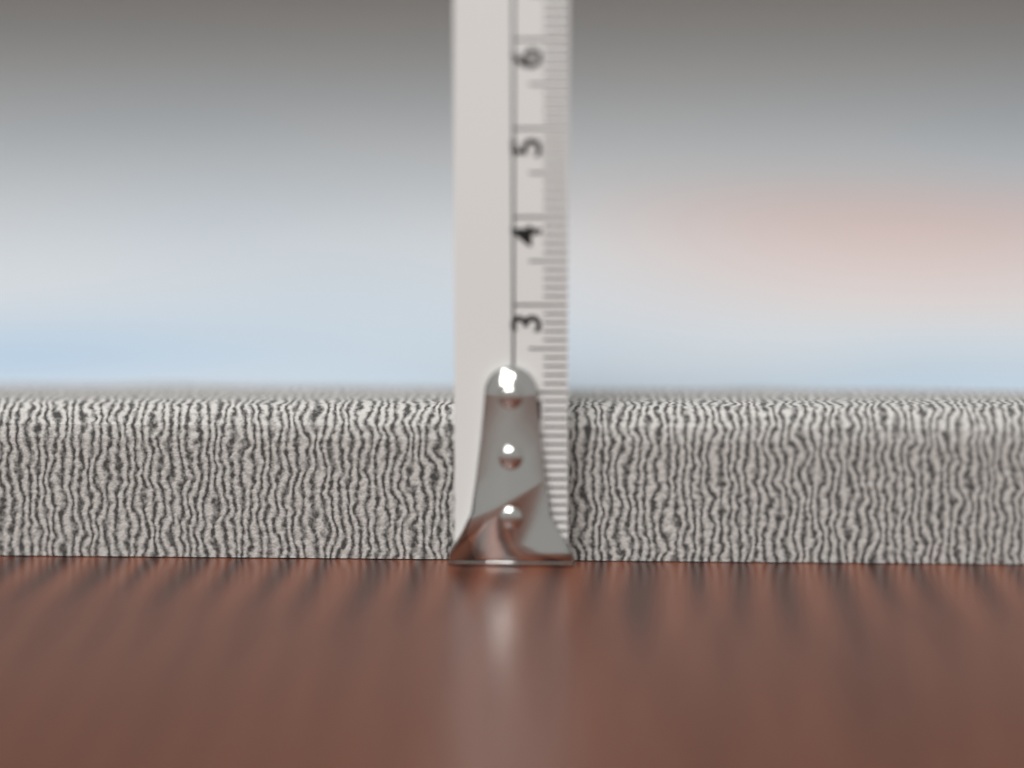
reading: 1.8 cm
